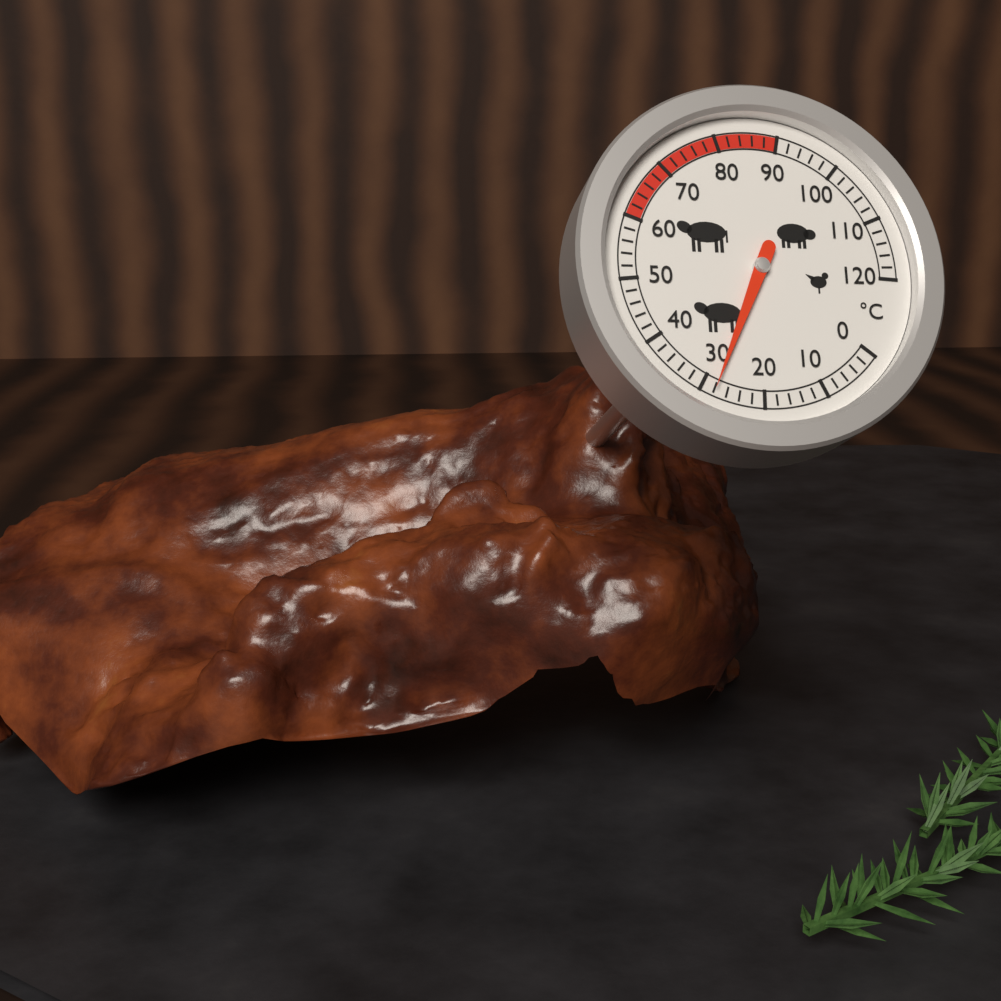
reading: 28 °C
